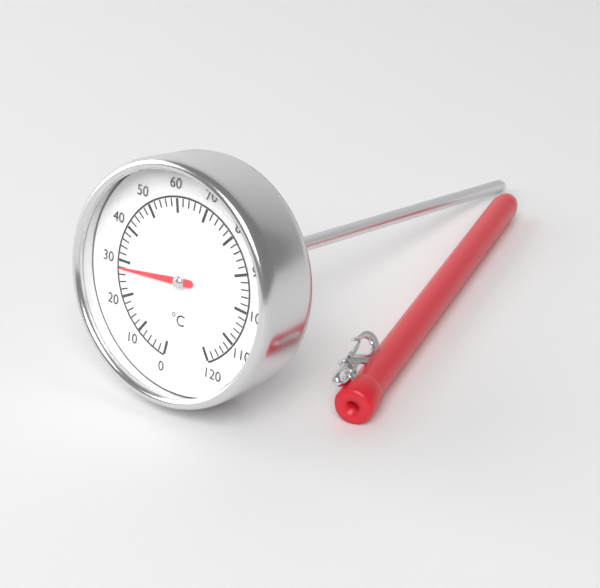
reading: 28 °C
